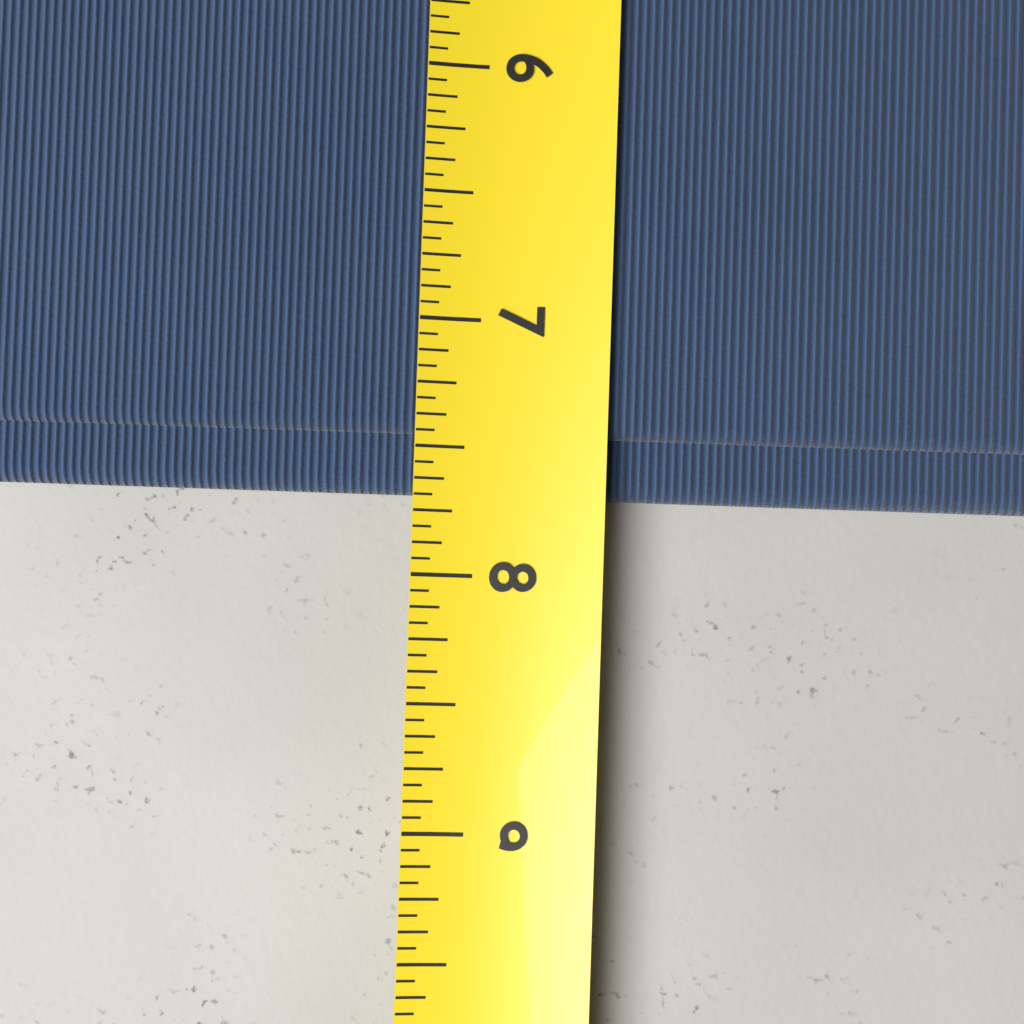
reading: 7.6875 (no unit)
